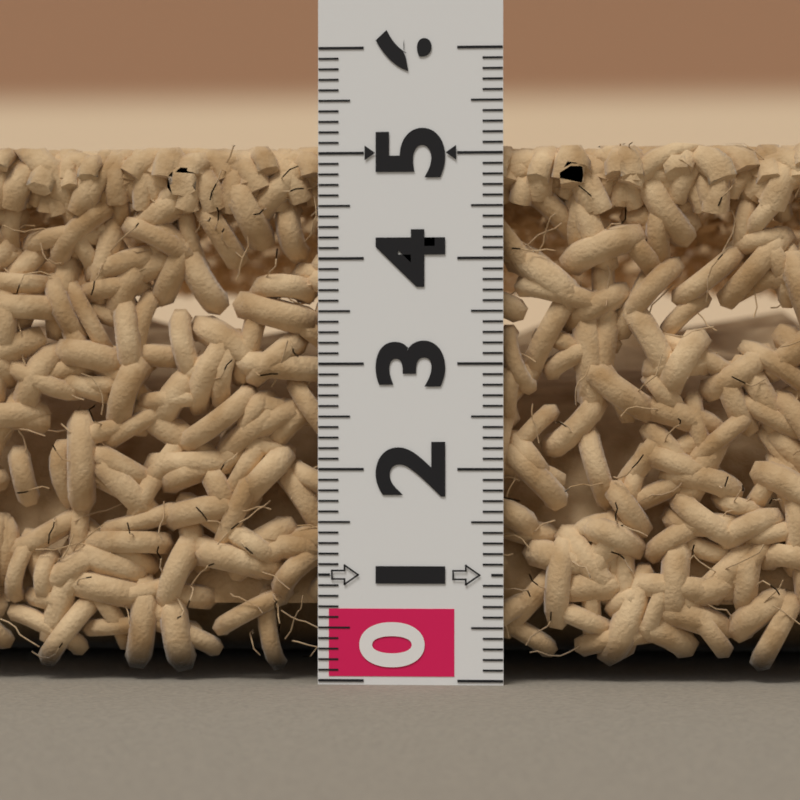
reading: 5.1 (no unit)
